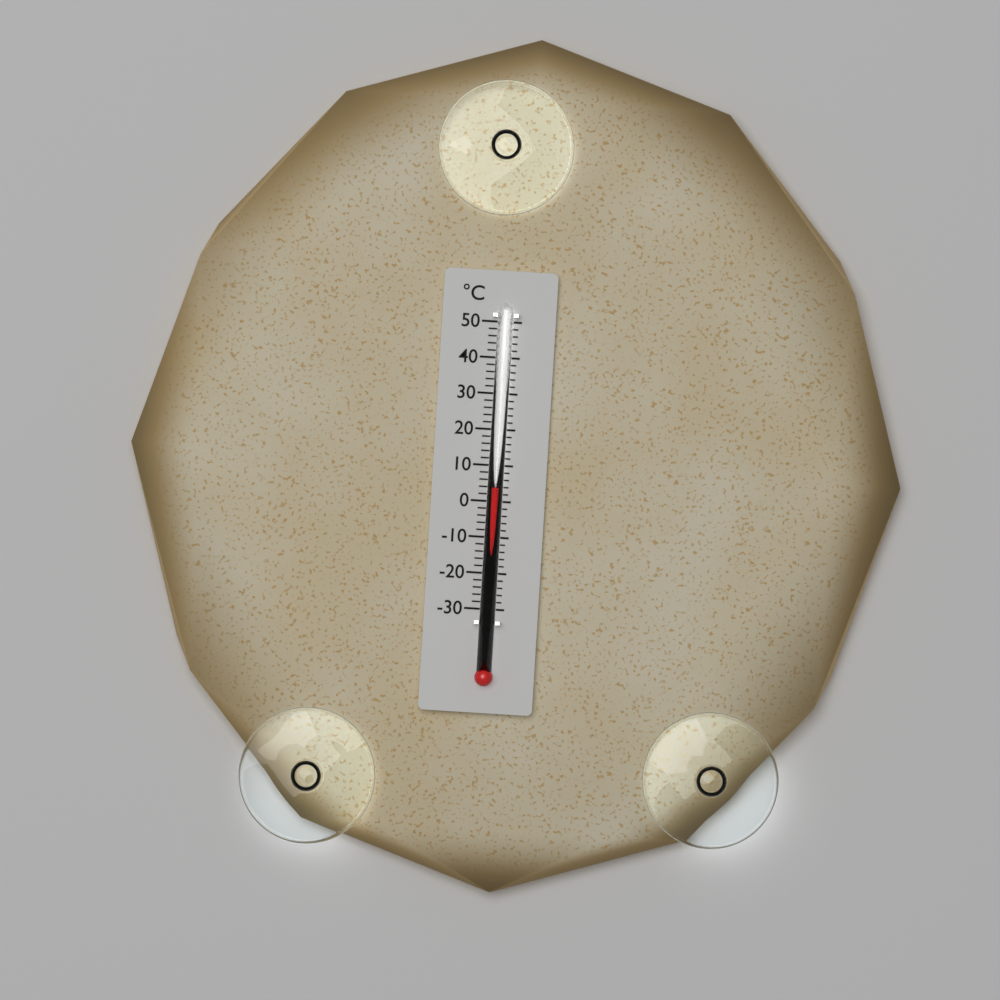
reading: 4 °C
